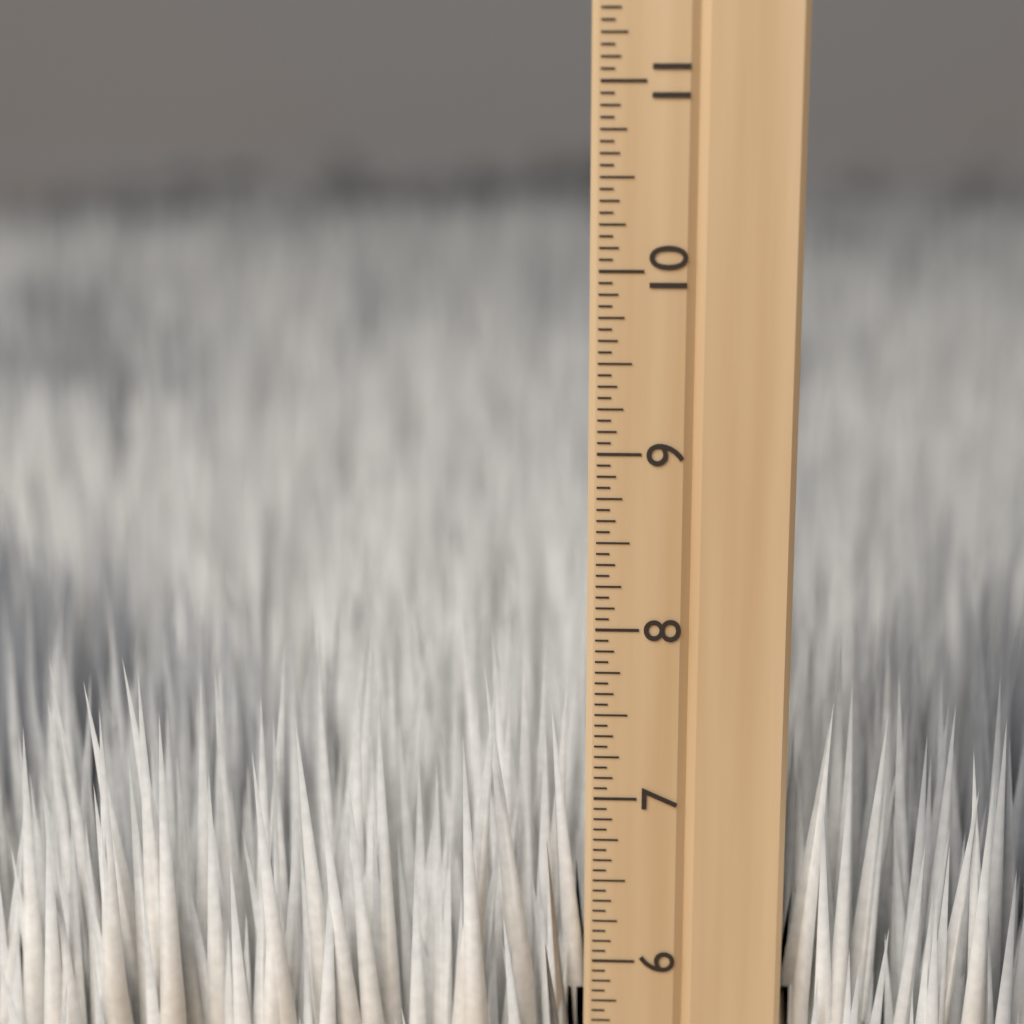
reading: 7.8125 inch
